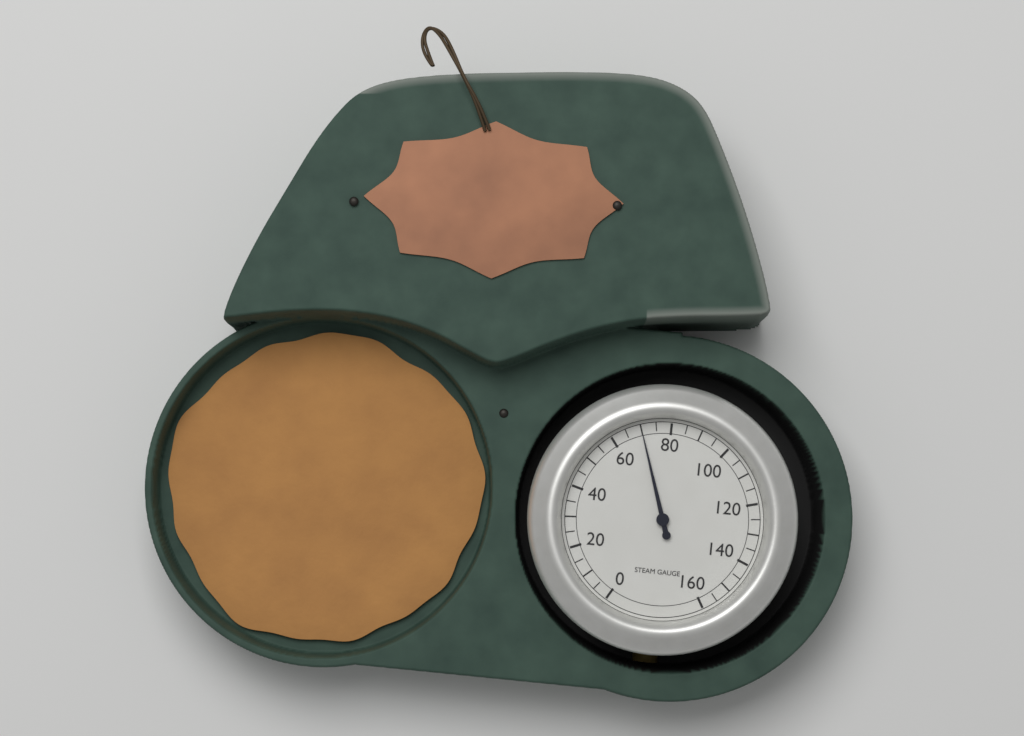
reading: 70 (no unit)
